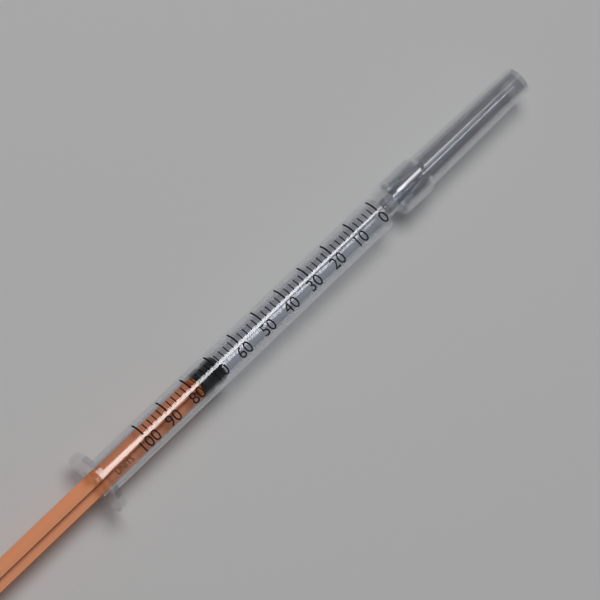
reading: 68 units
